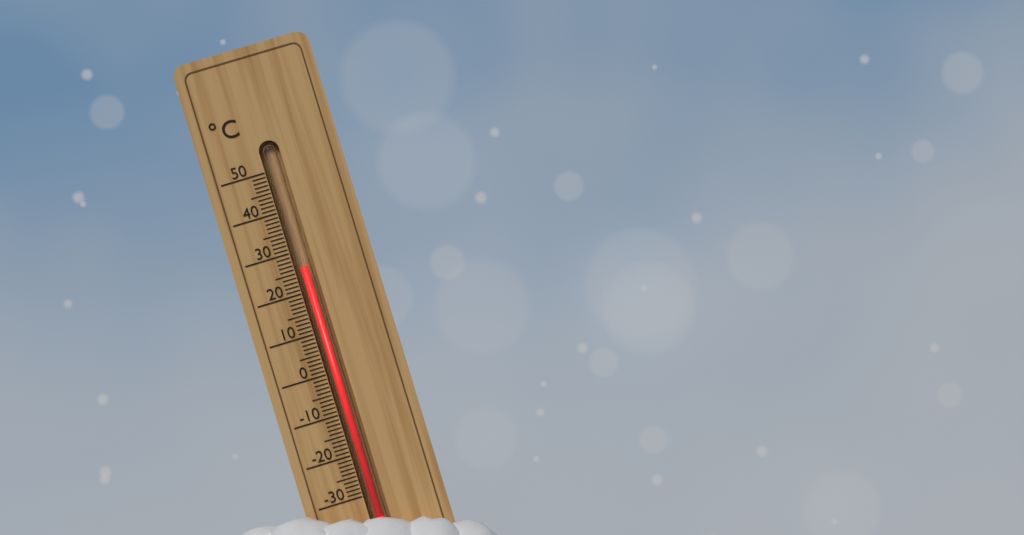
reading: 26 °C
